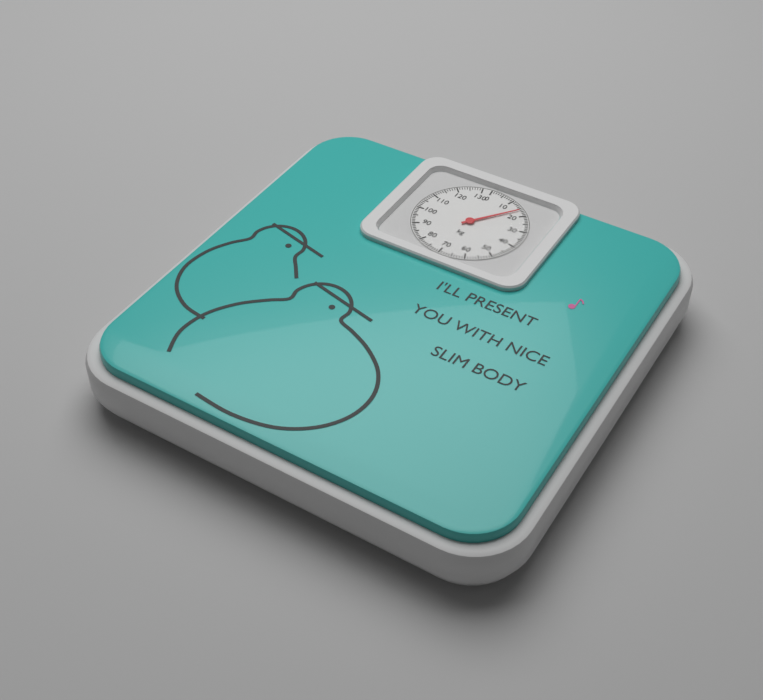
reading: 16 kg
